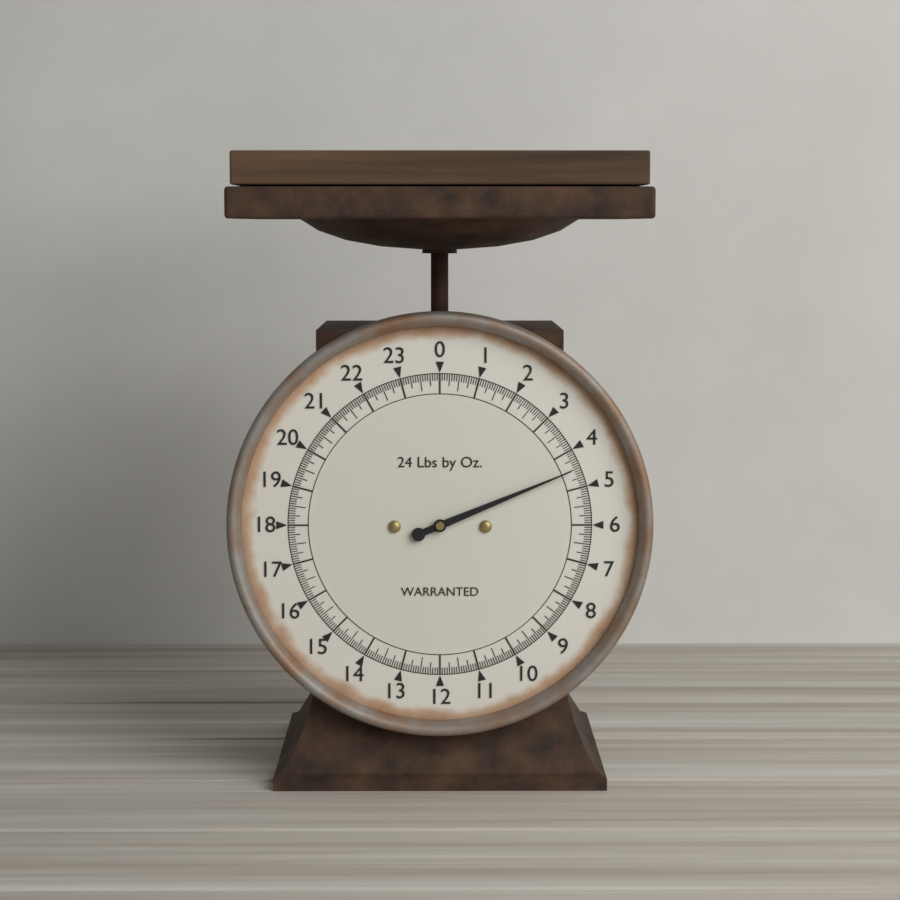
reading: 4.5000 lb
